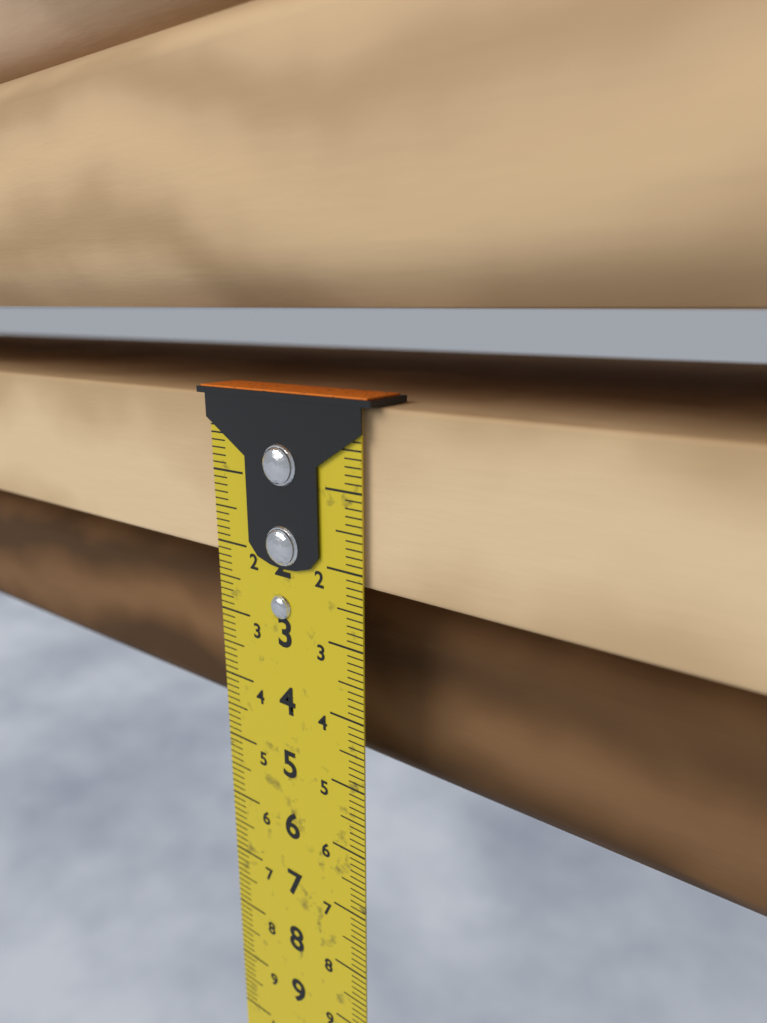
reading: 2.2 cm
